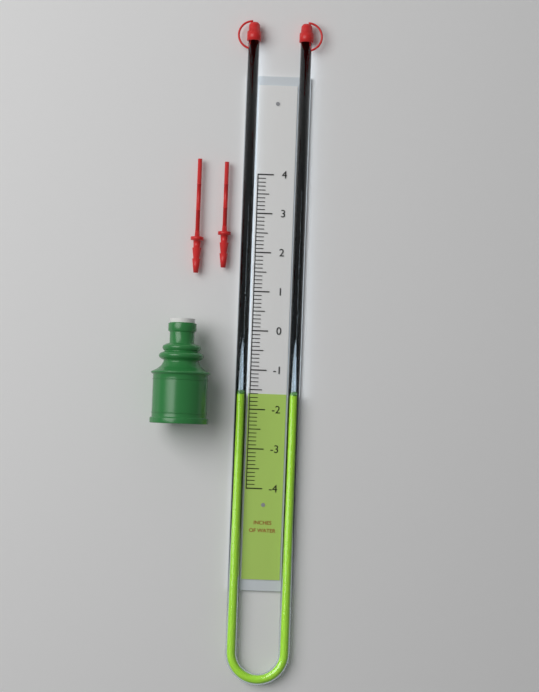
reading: -1.6 in
